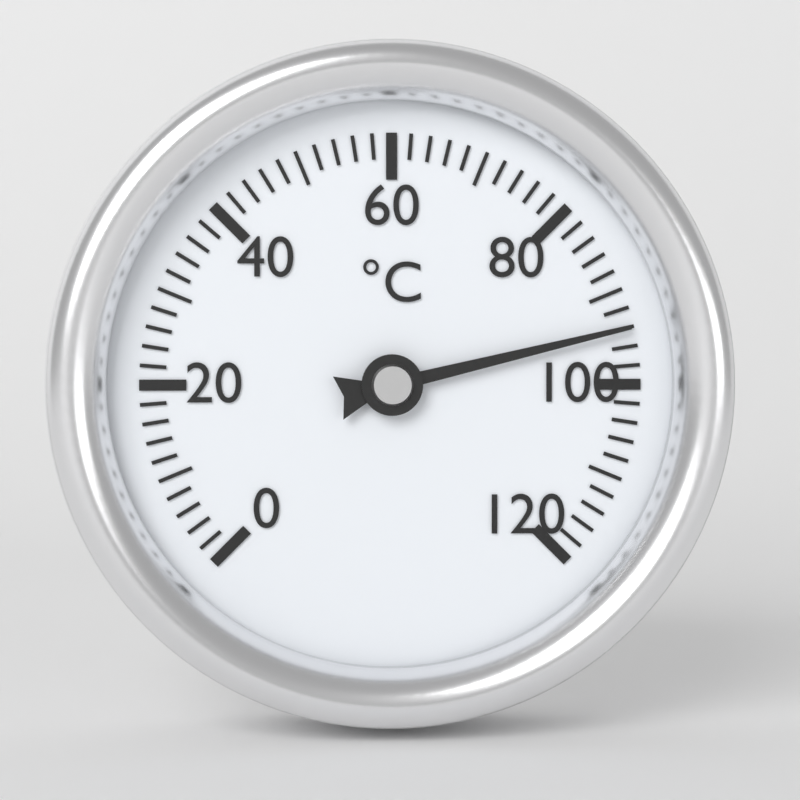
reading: 94 °C
